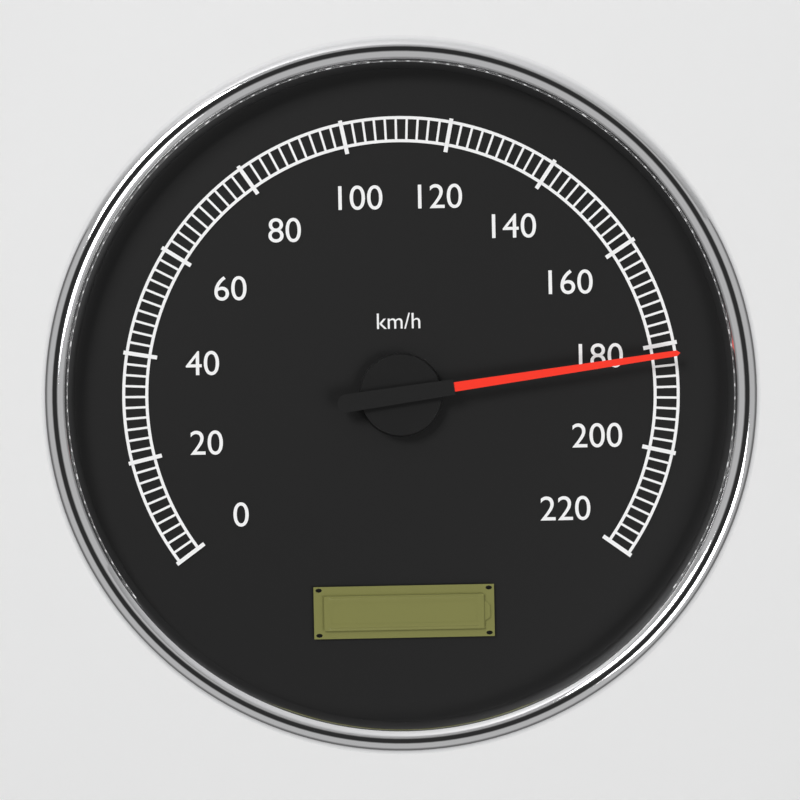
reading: 182 km/h
